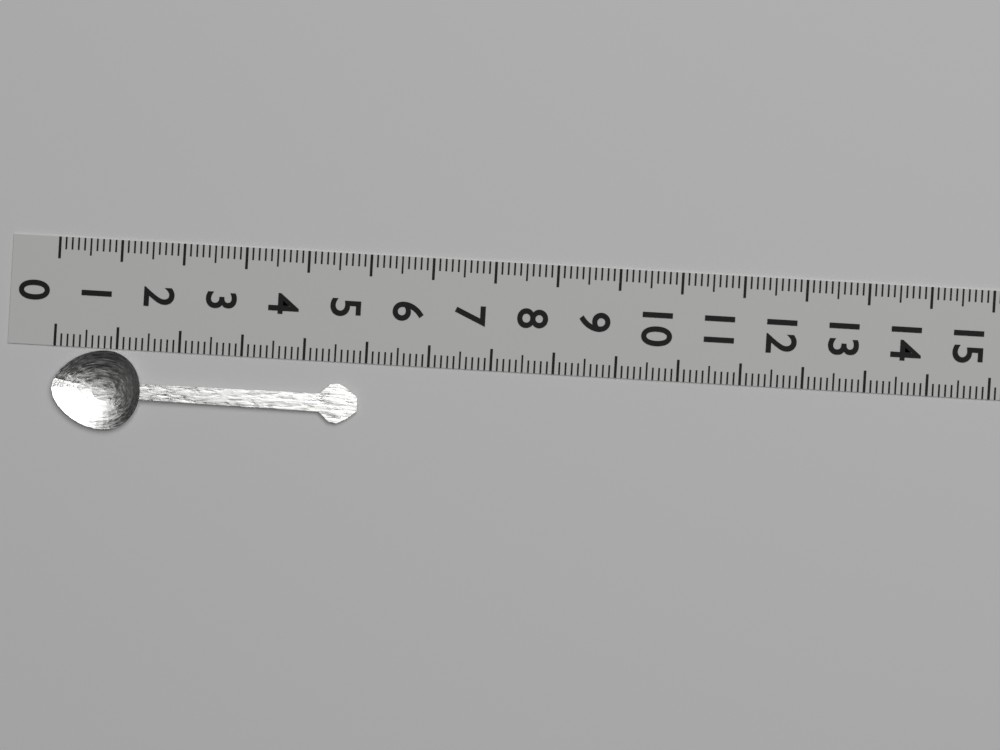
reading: 4.9 (no unit)
